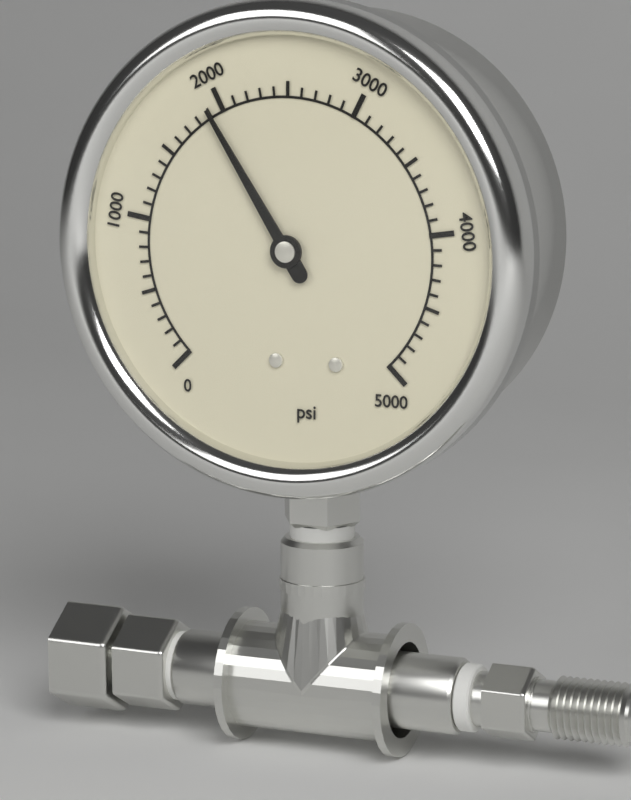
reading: 1900 psi
